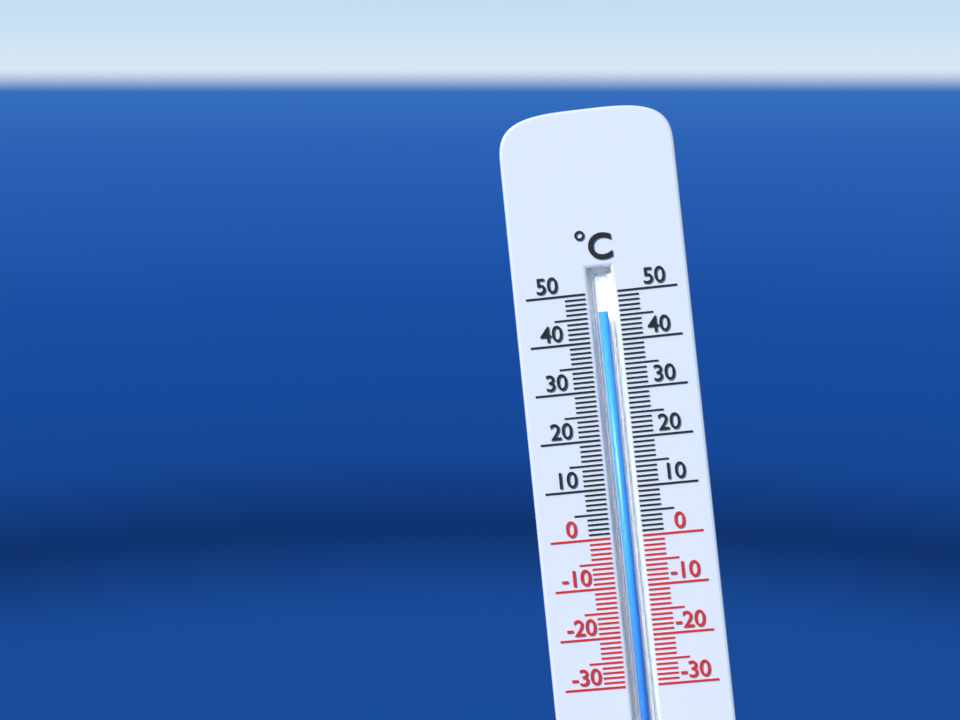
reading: 46 °C
